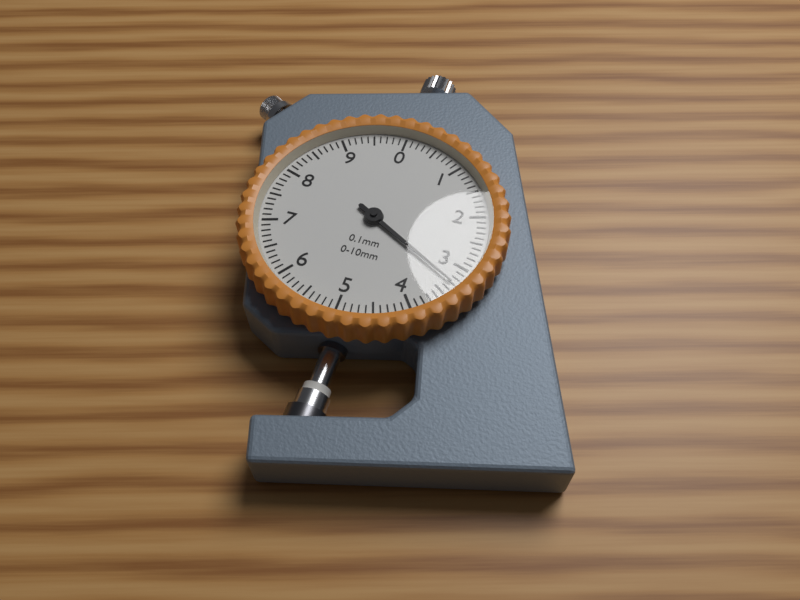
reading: 3.3 mm
